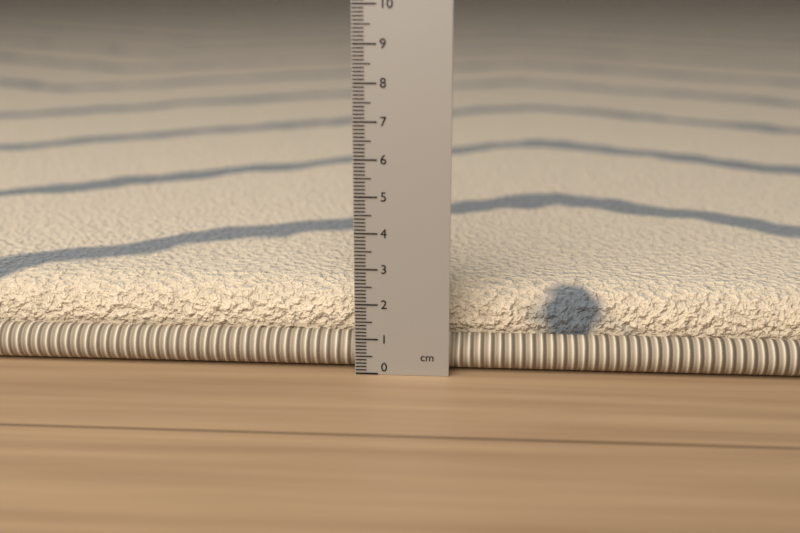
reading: 2.2 cm
